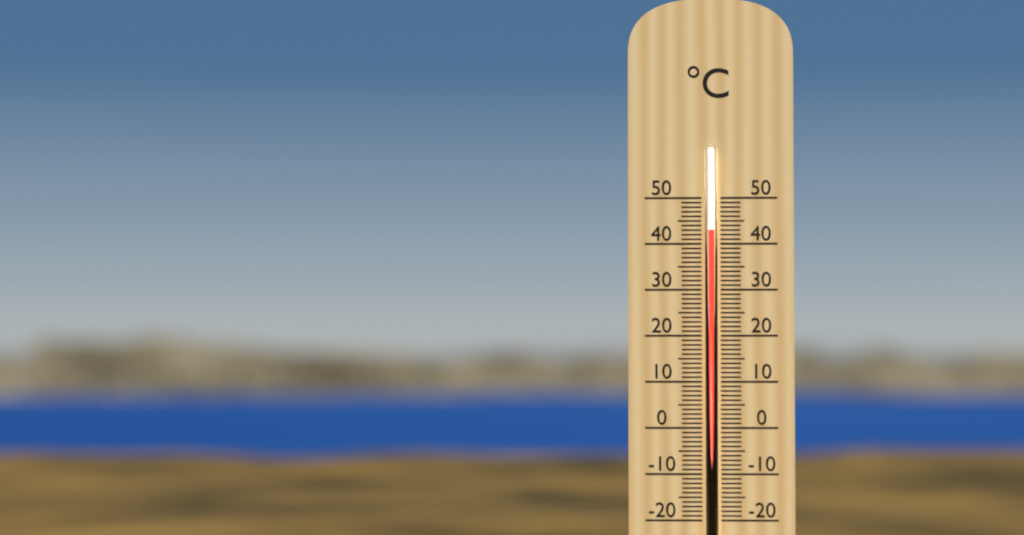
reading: 43 °C
